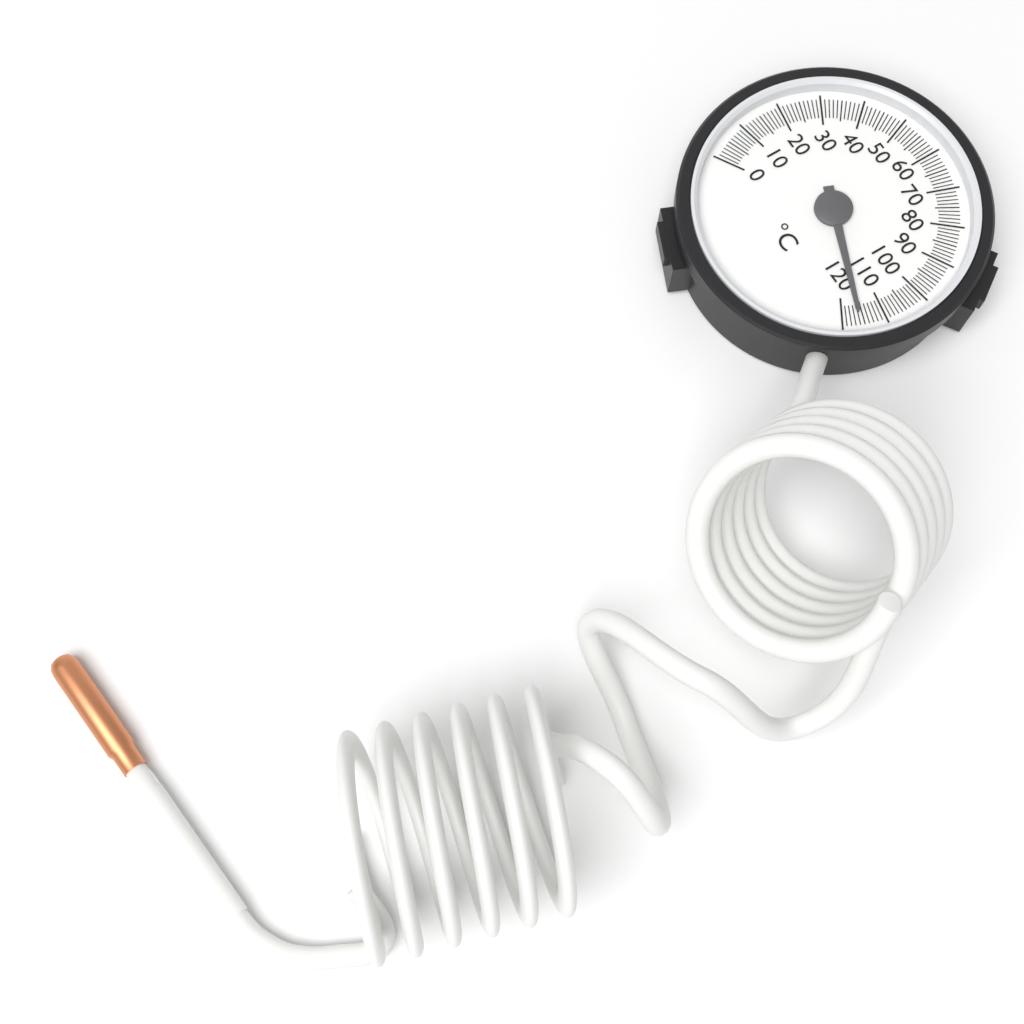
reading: 116 °C
